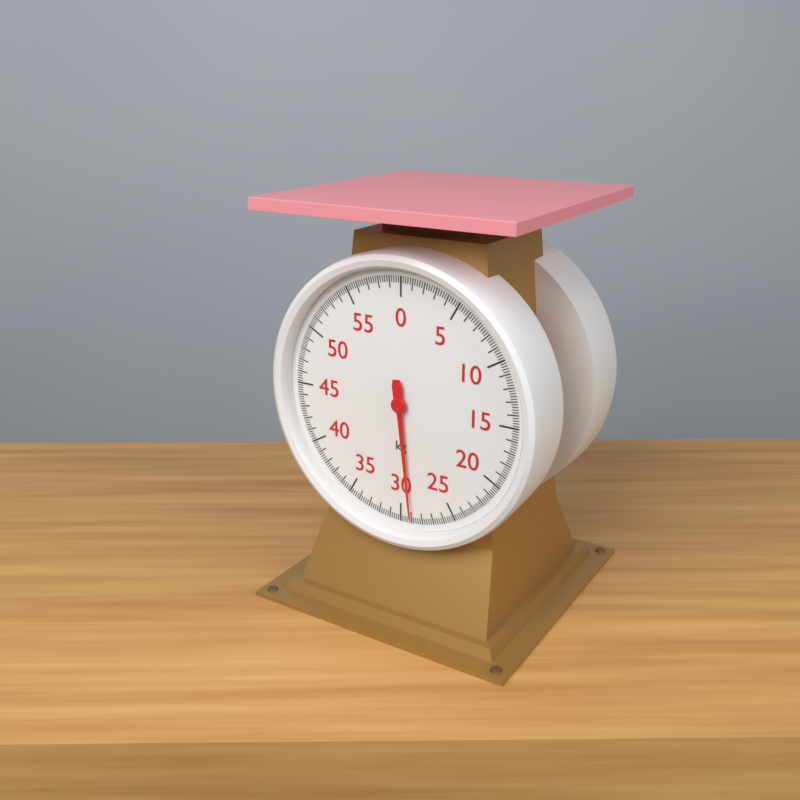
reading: 29.0 kg
